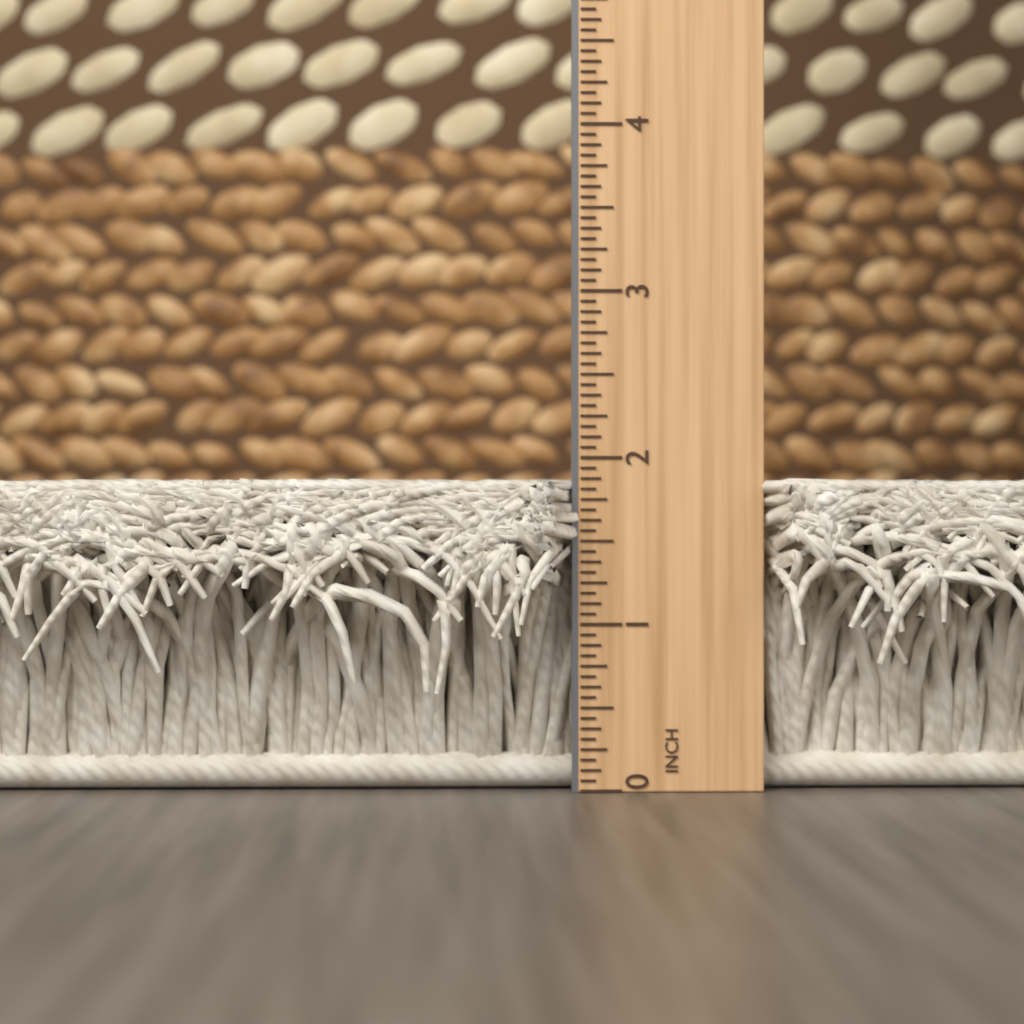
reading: 1.8750 in
